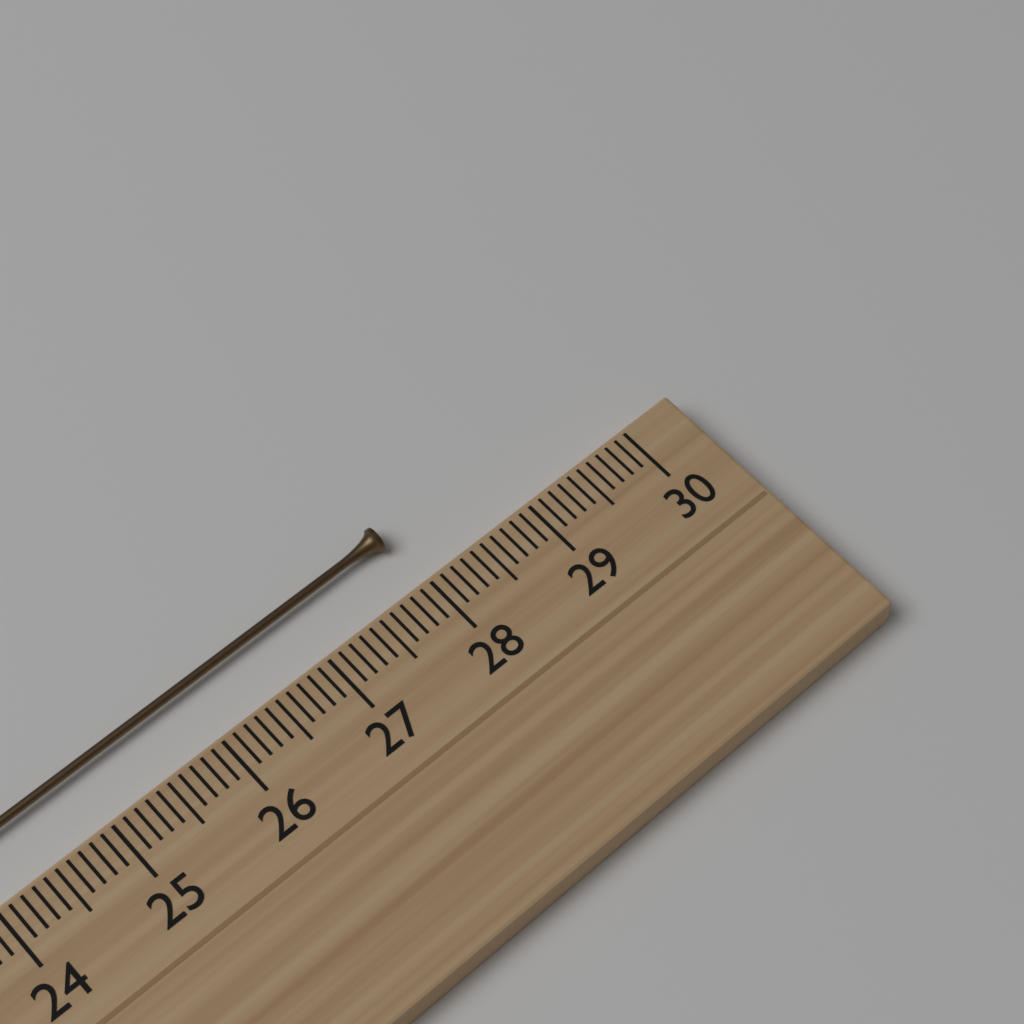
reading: 28.0 cm
